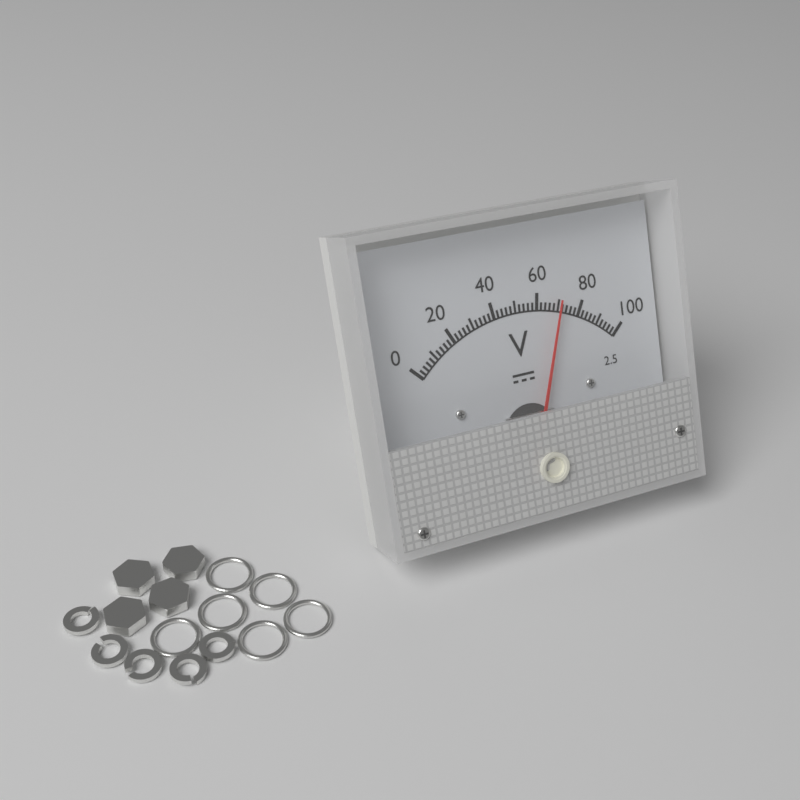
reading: 70 V
